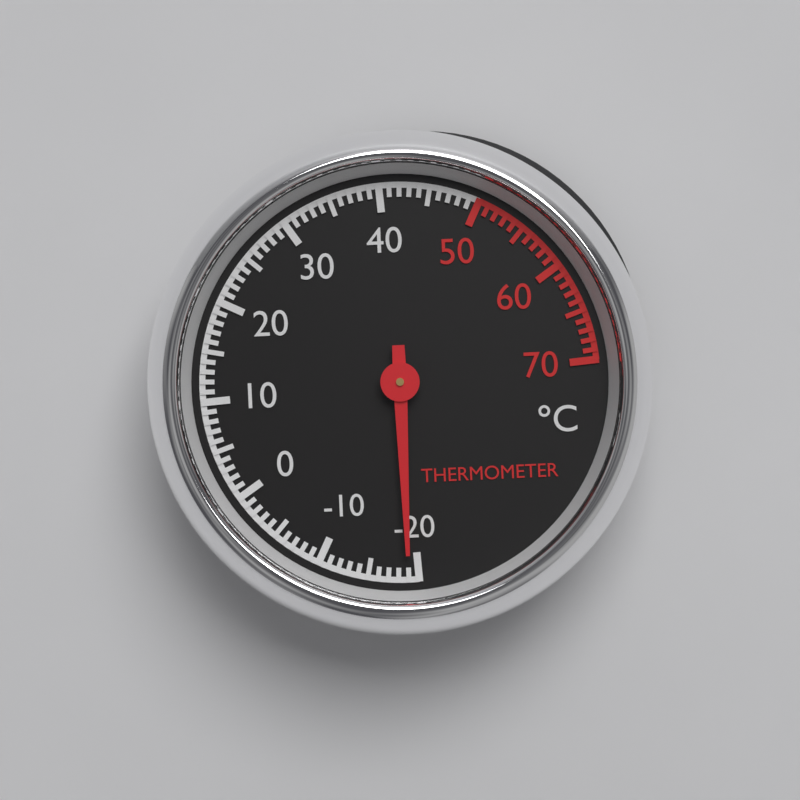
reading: -19 °C
